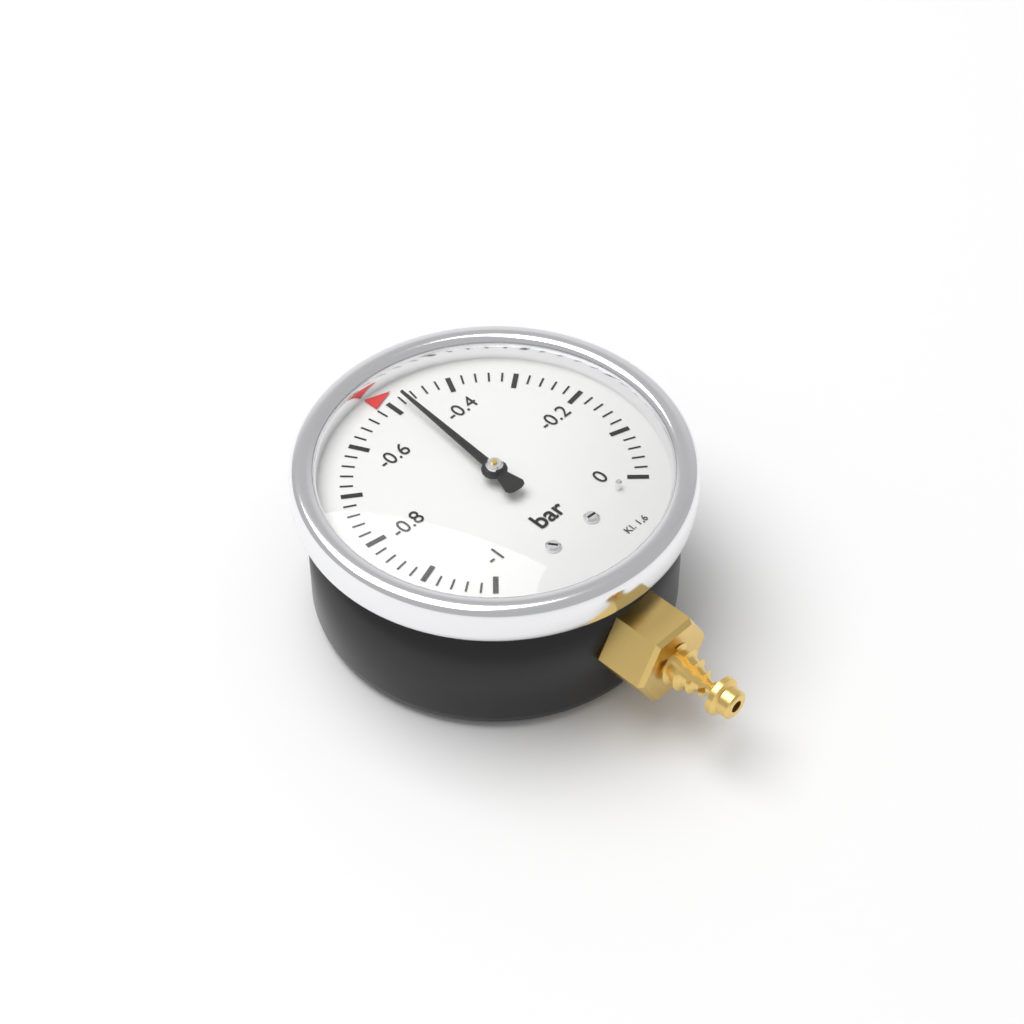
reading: -0.48 bar
